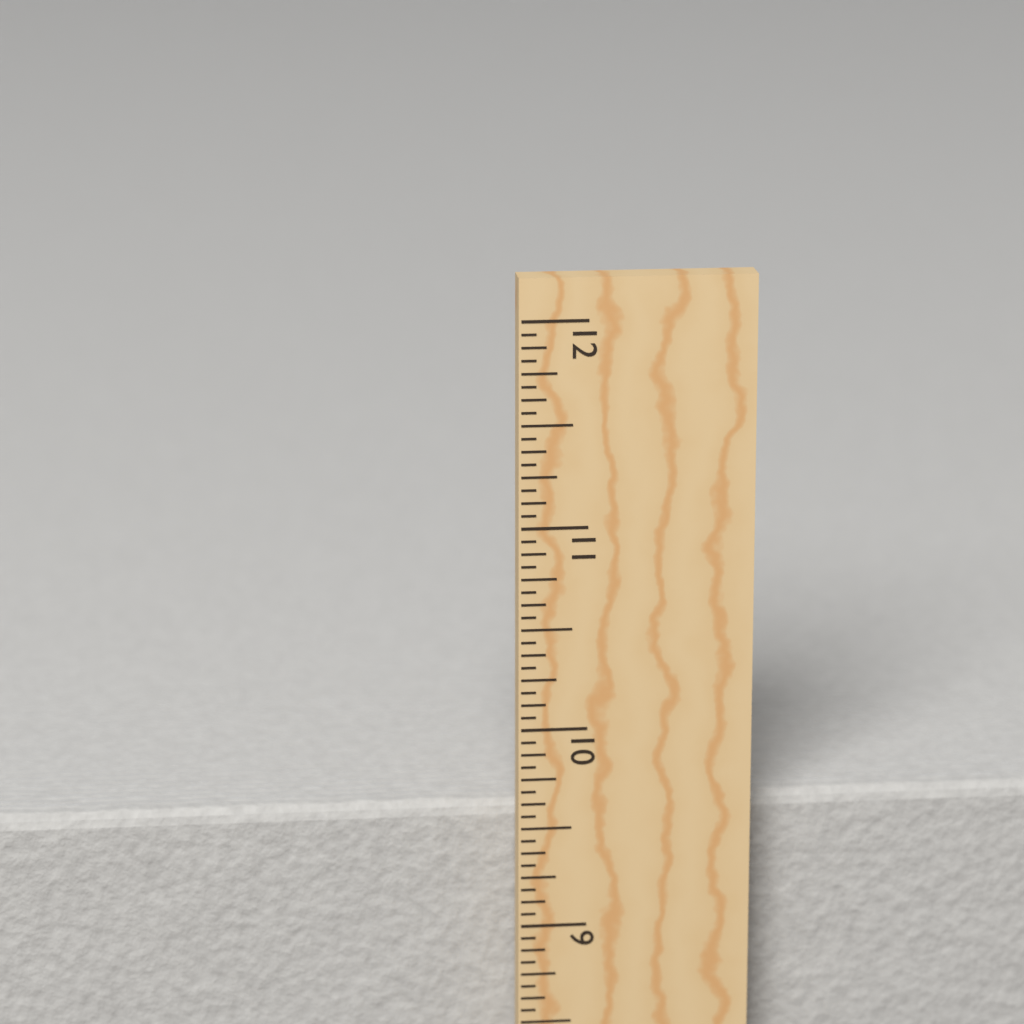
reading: 9.5625 in
